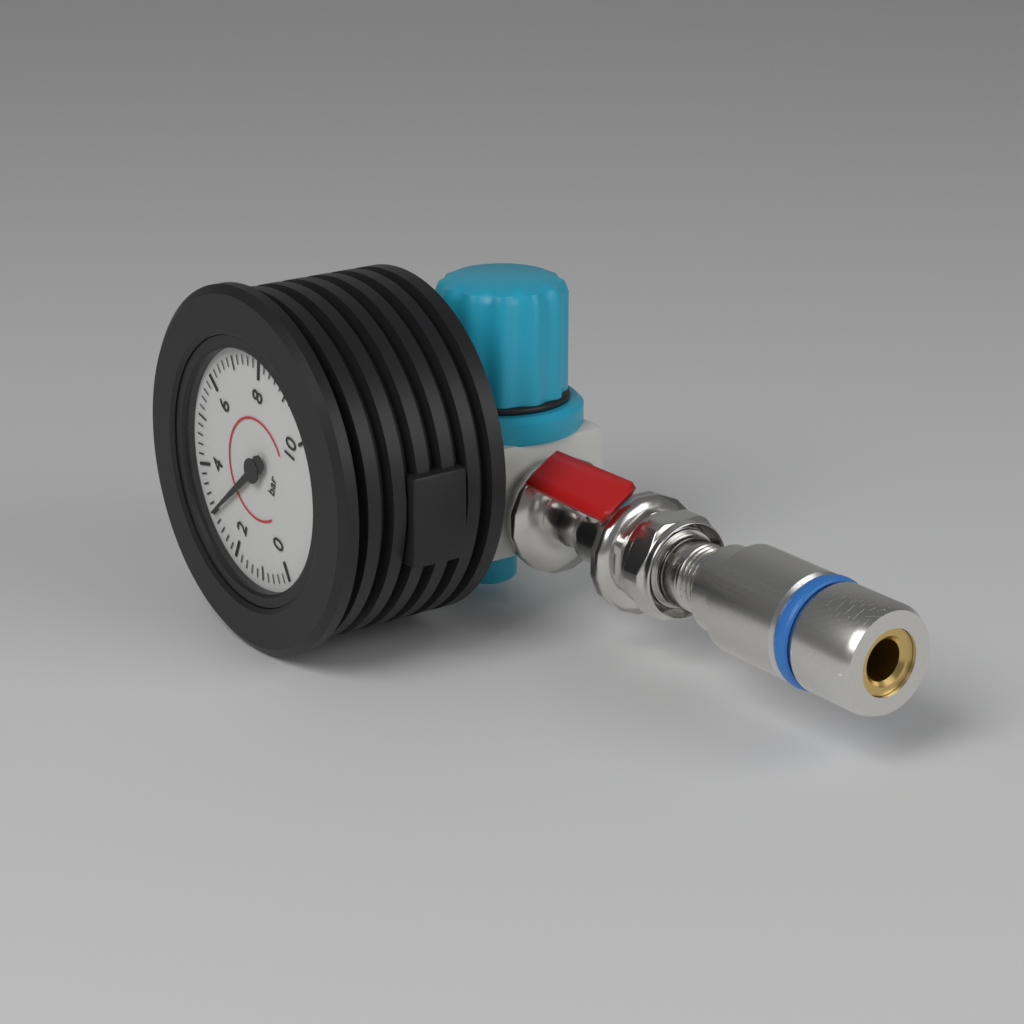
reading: 3.0 bar
